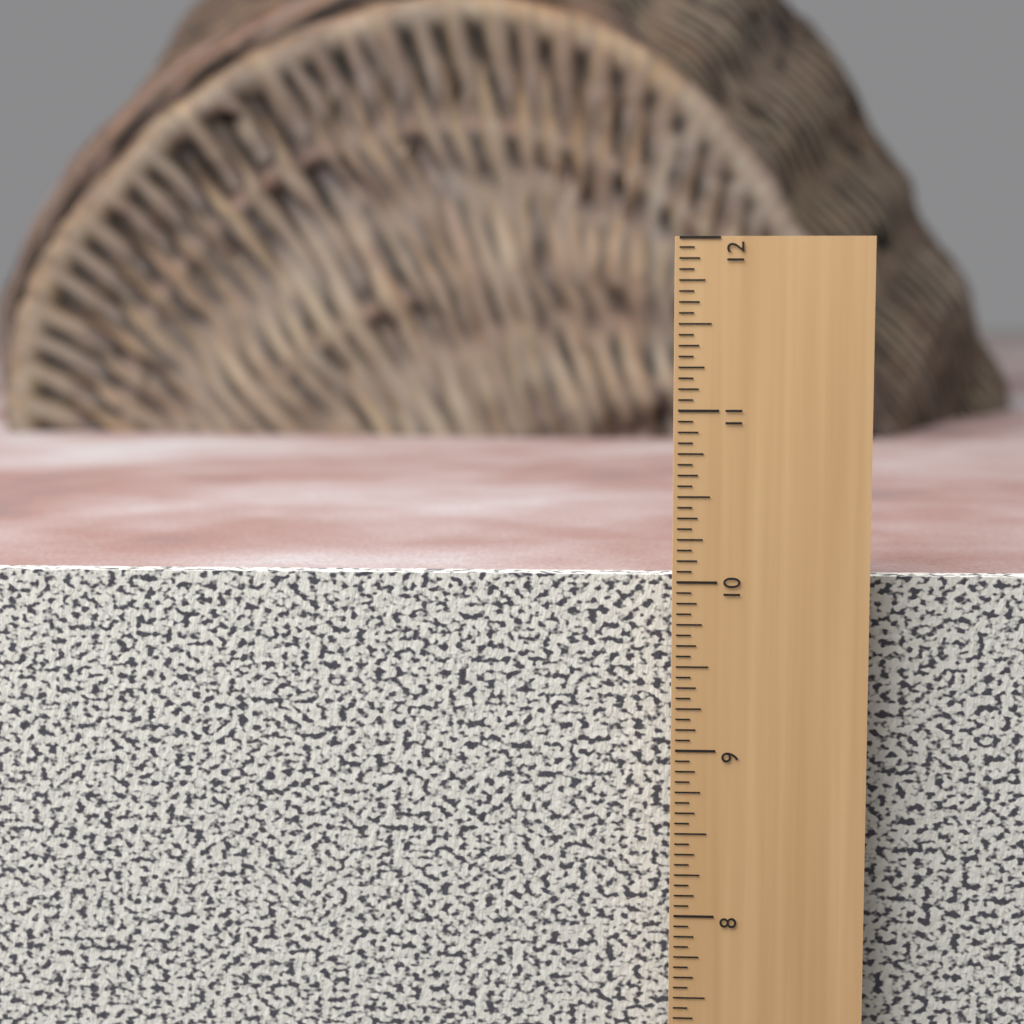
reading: 10.0000 in
